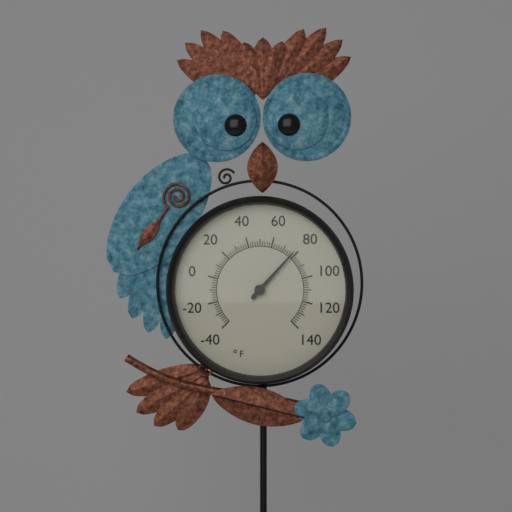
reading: 78 °F
